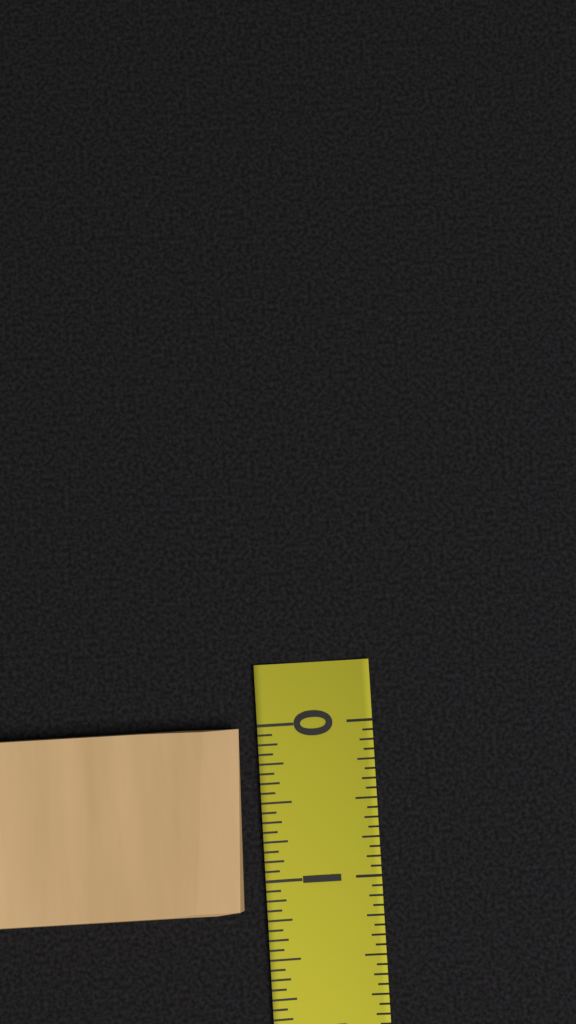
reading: 1.1875 (no unit)
